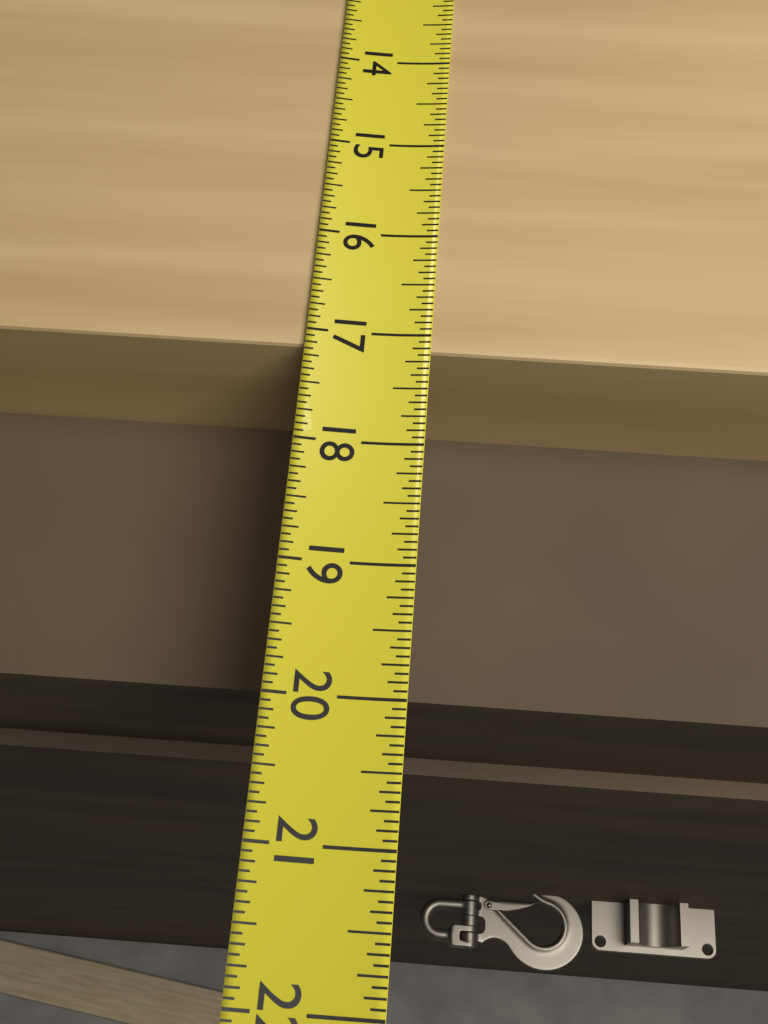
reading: 17.1250 (no unit)
